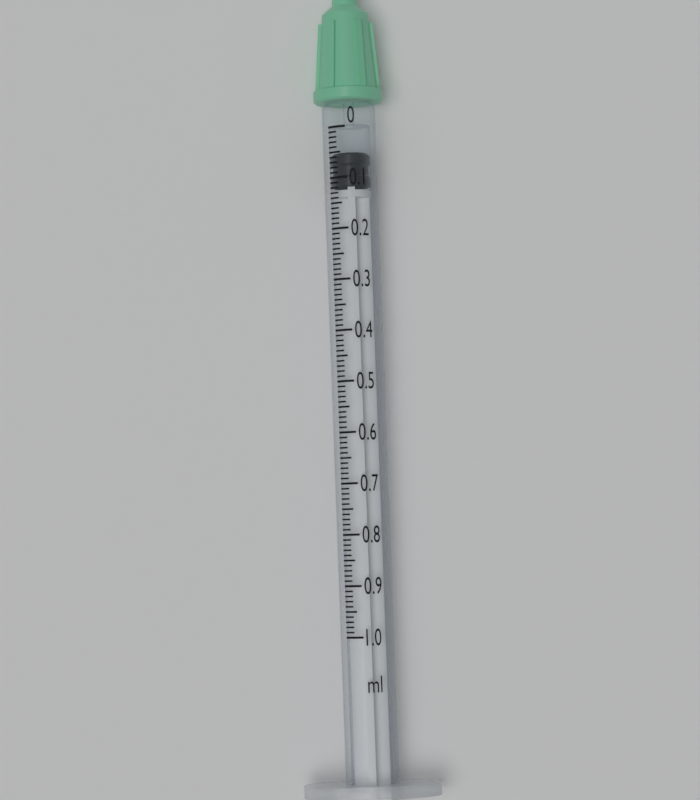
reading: 0.05 ml
